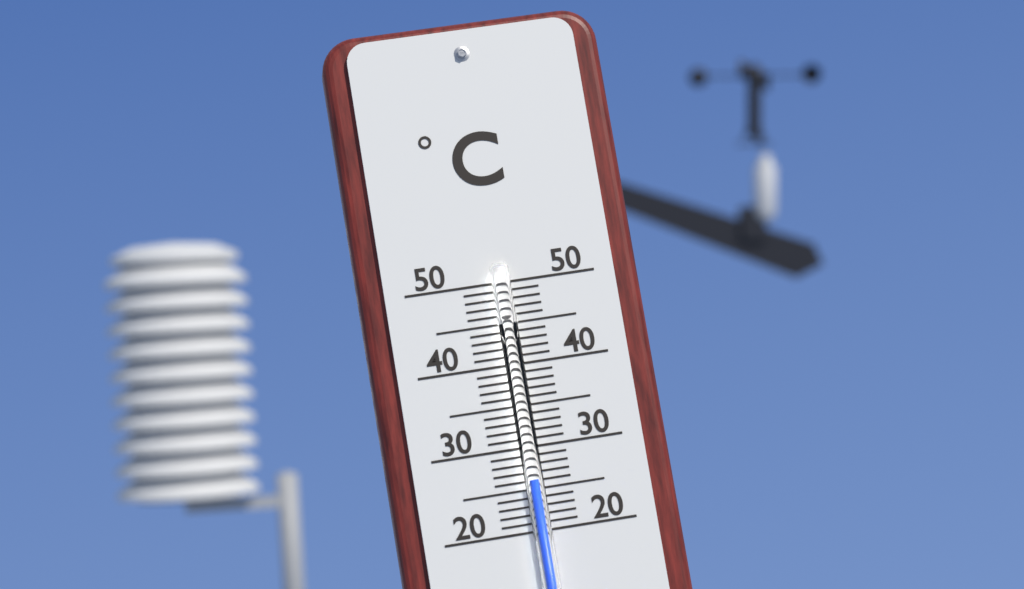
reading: 26 °C
